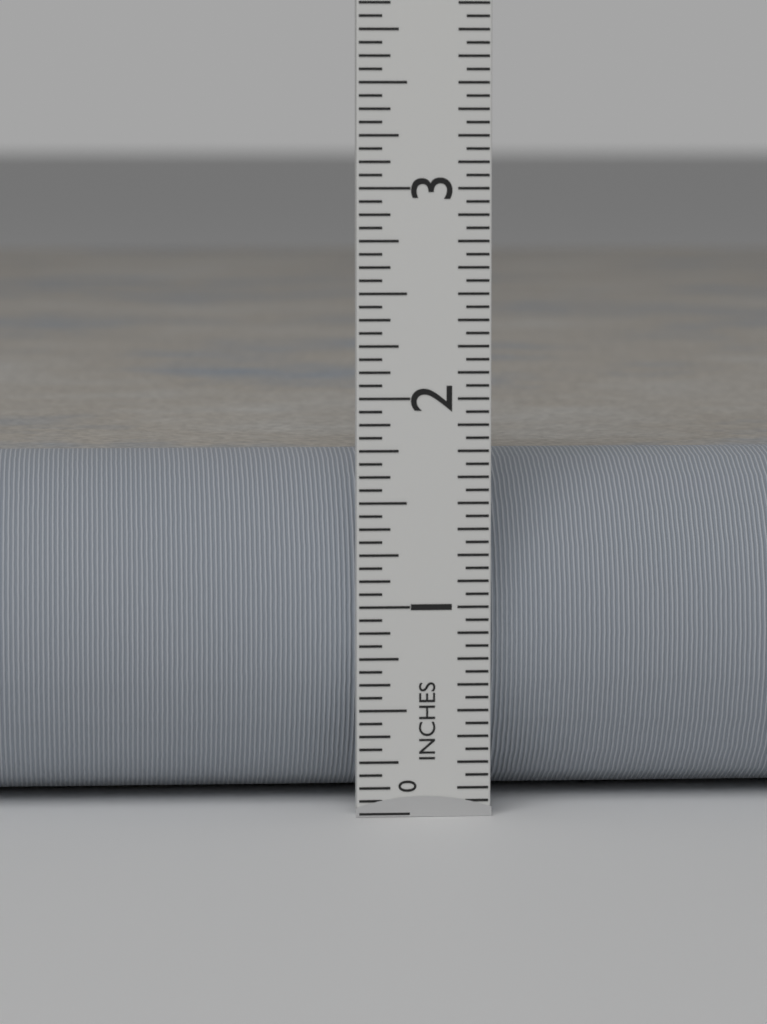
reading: 1.6875 in
